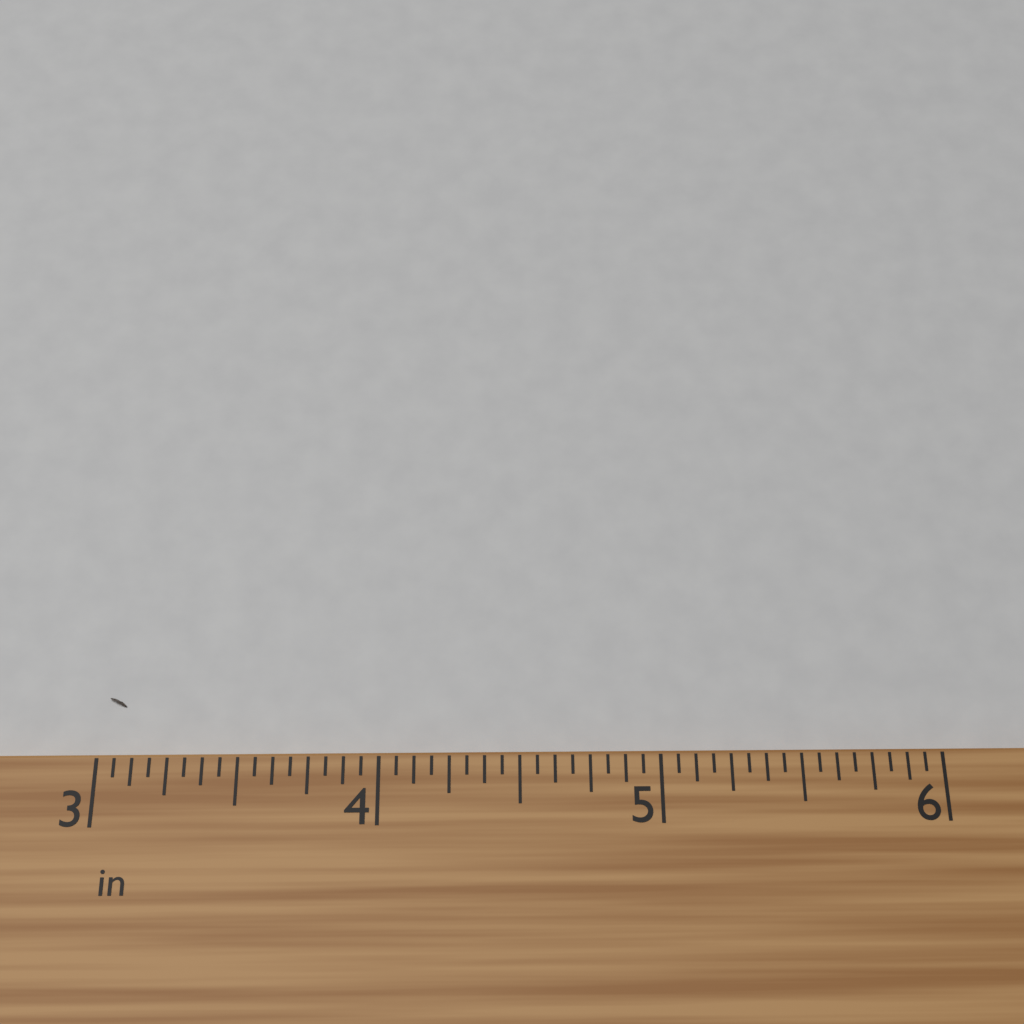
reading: 3.0625 in
